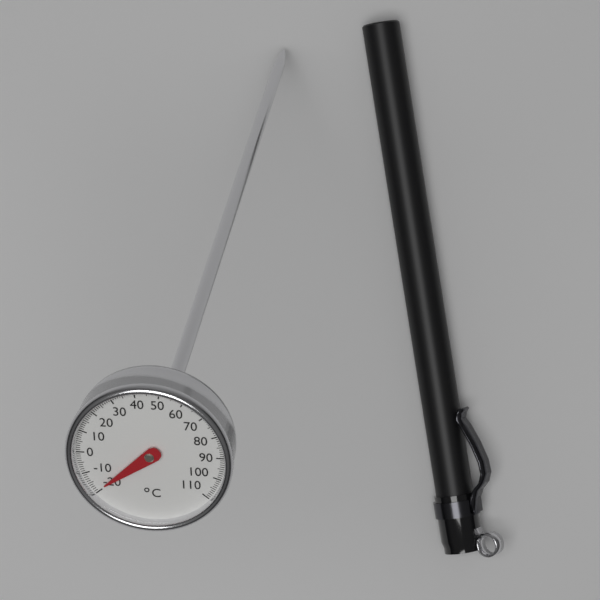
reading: -19 °C
